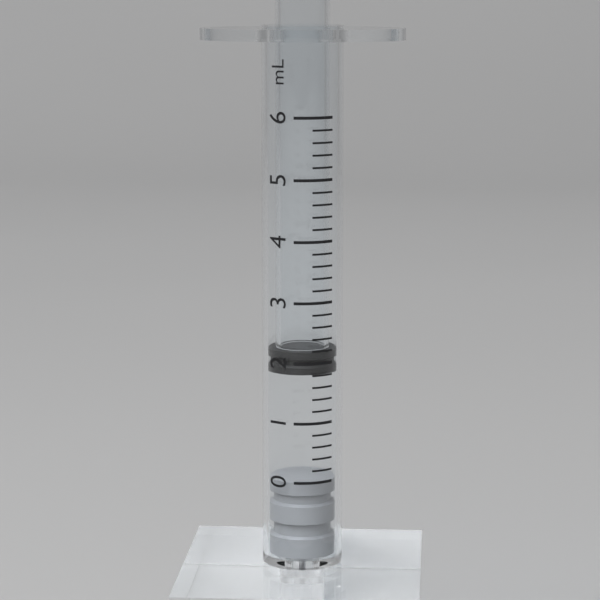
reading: 1.8 mL
